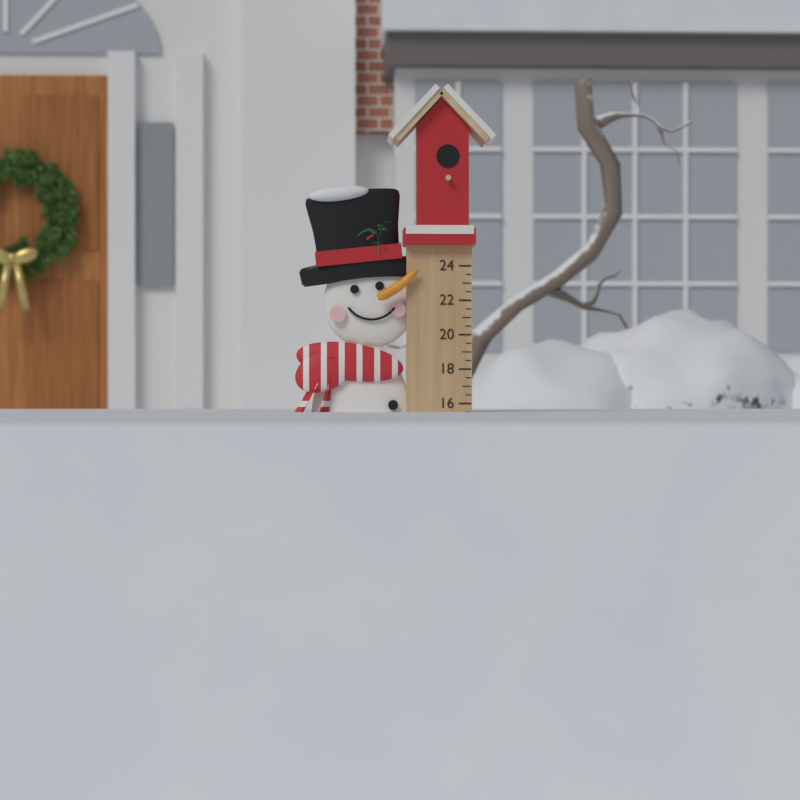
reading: 15.5 (no unit)
